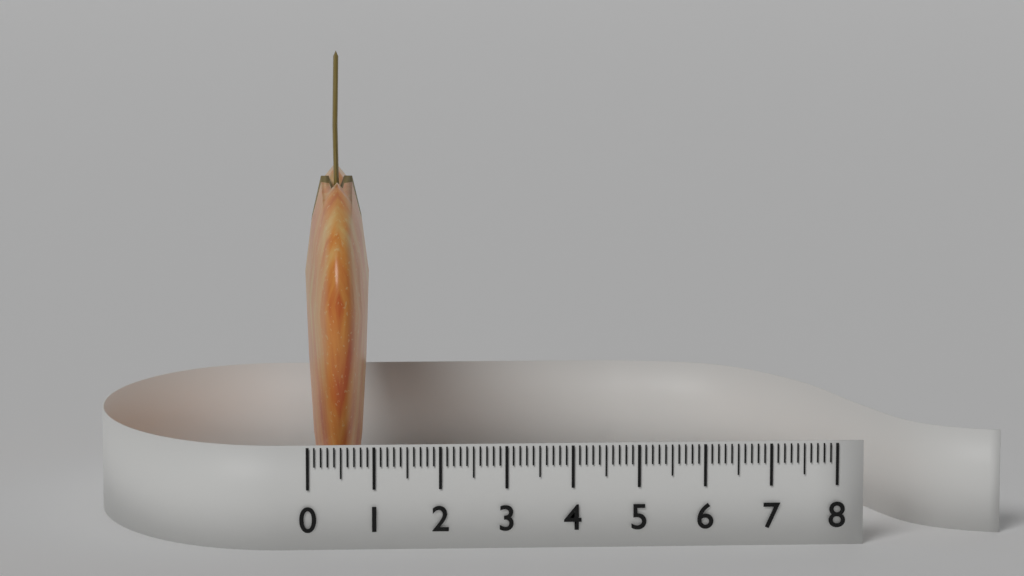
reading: 1.0 (no unit)
